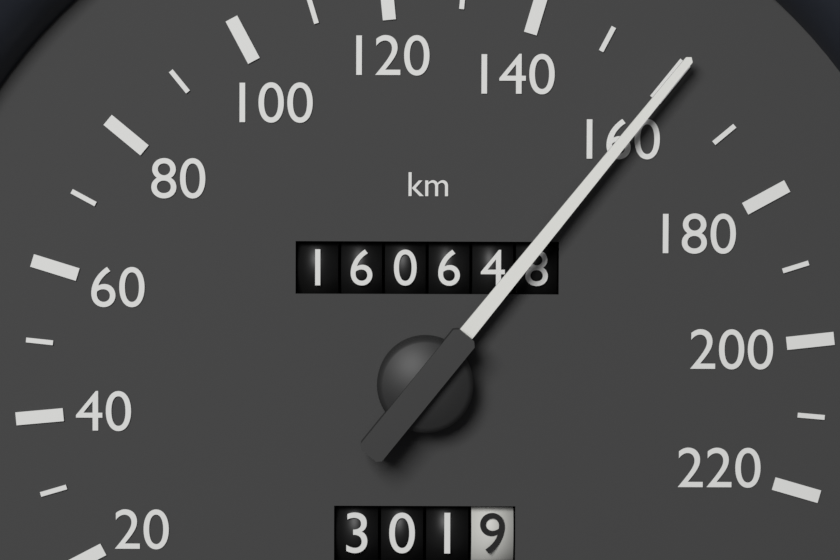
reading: 160 km/h
